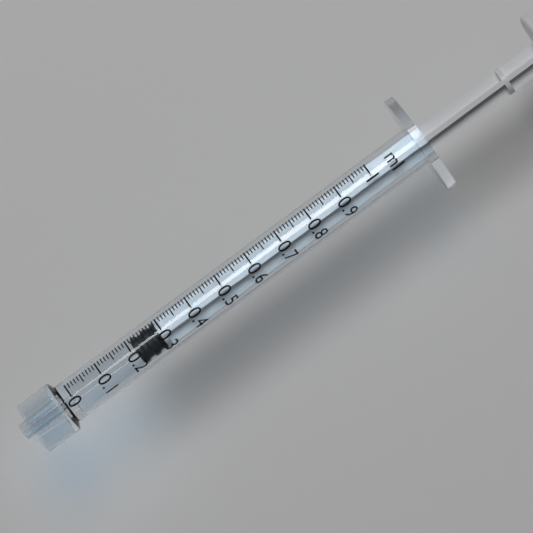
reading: 0.21 ml
